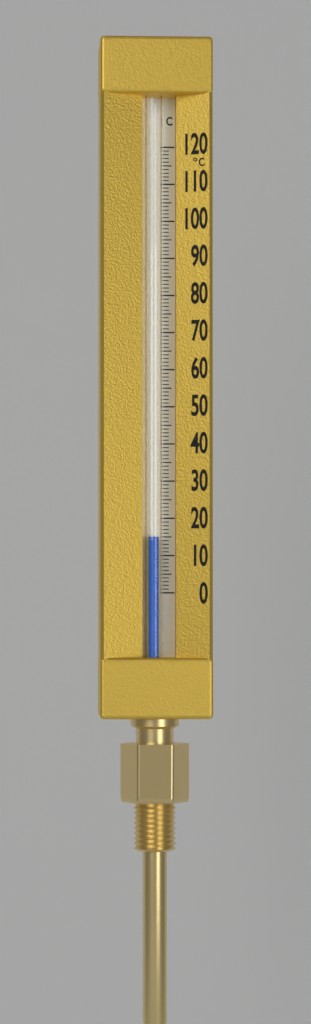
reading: 15 °C
